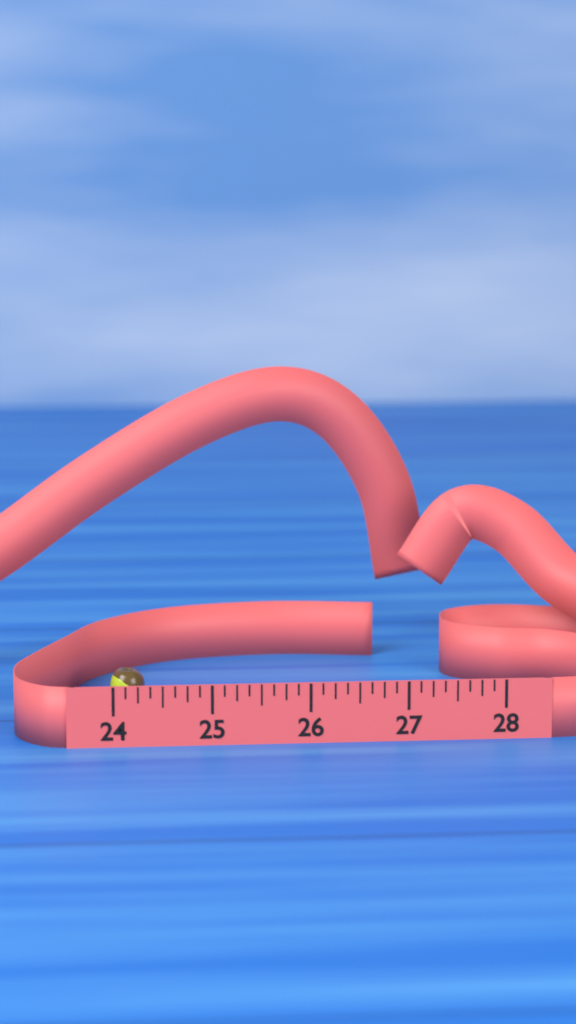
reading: 24.375 (no unit)
